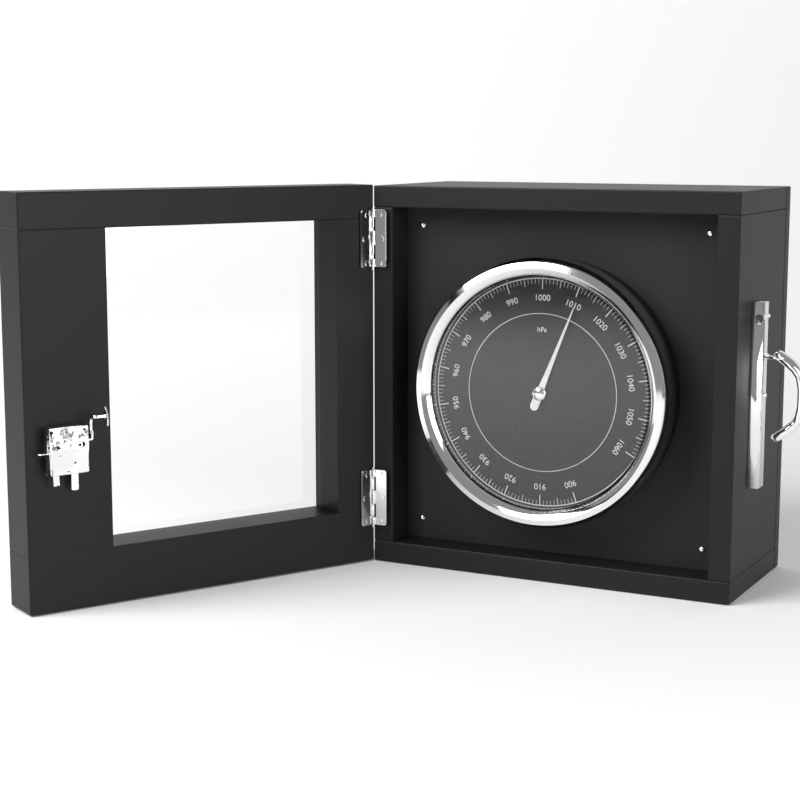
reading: 1011 hPa
